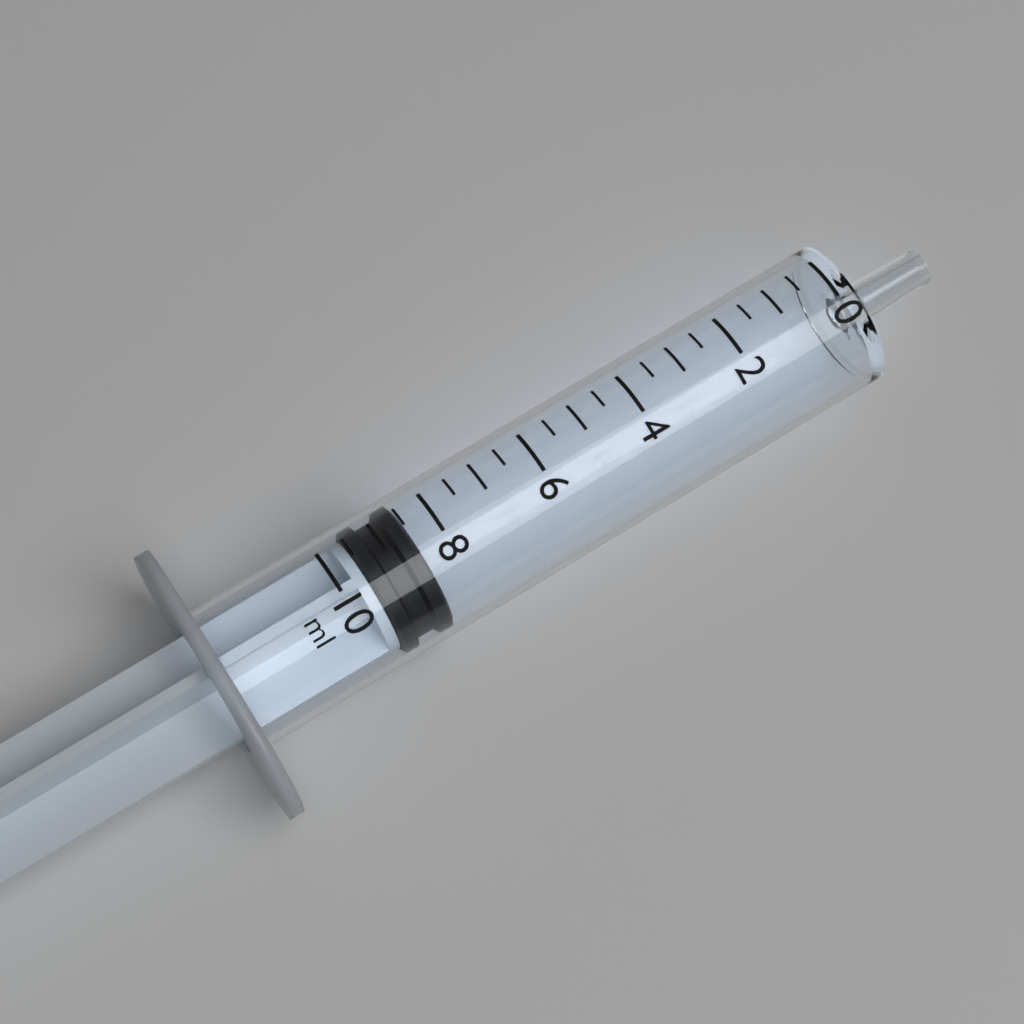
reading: 8.5 ml
